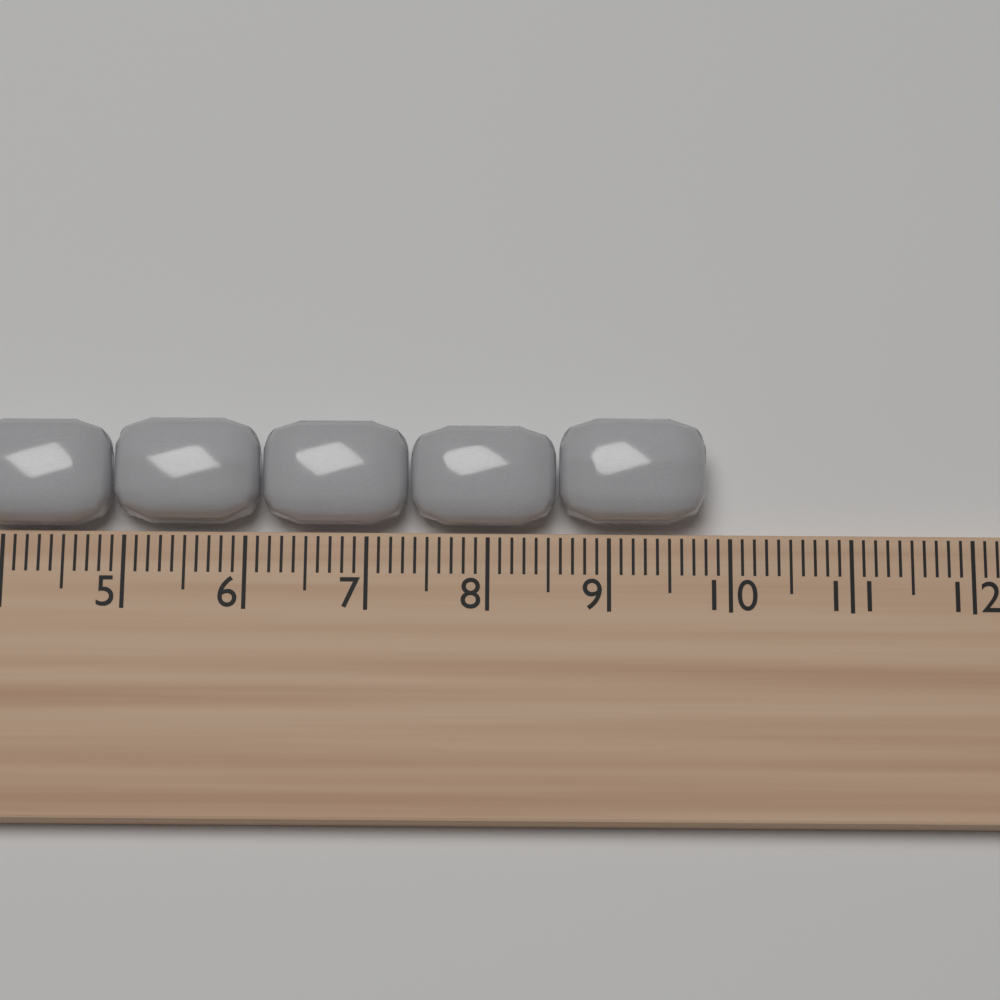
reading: 9.8 cm
